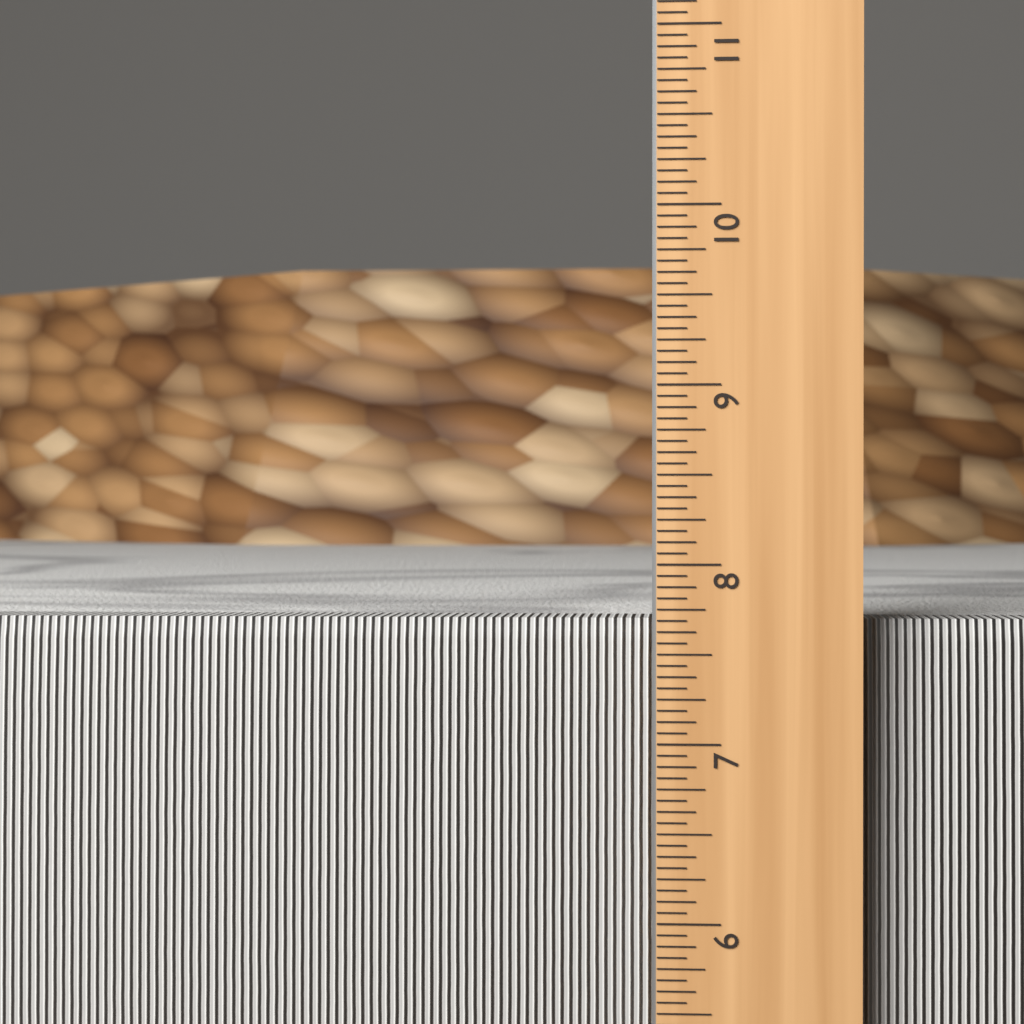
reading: 7.6875 in
